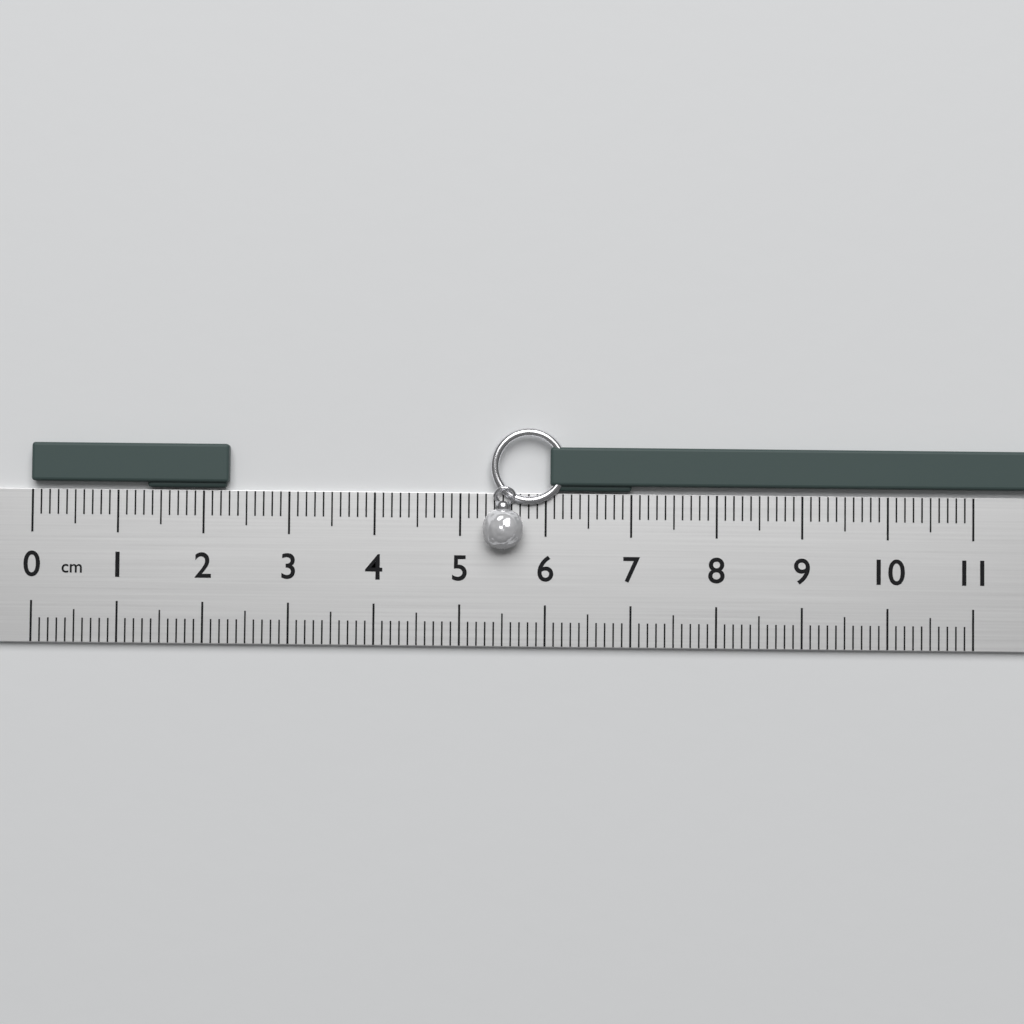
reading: 2.3 cm
